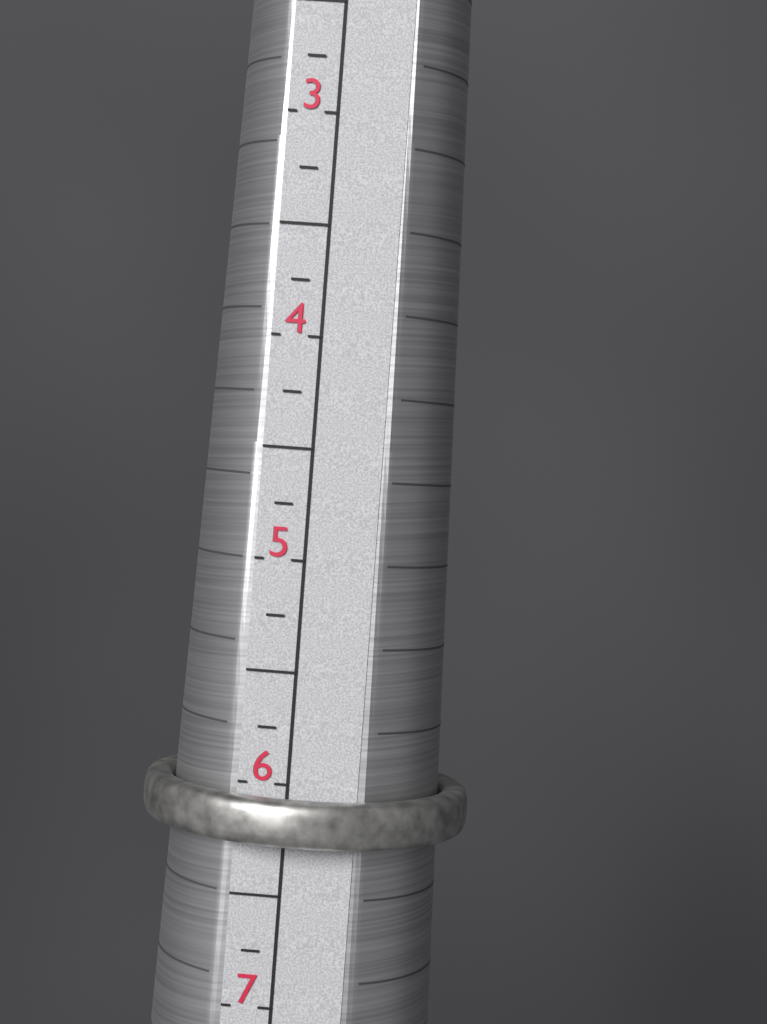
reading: 6.25 (no unit)
